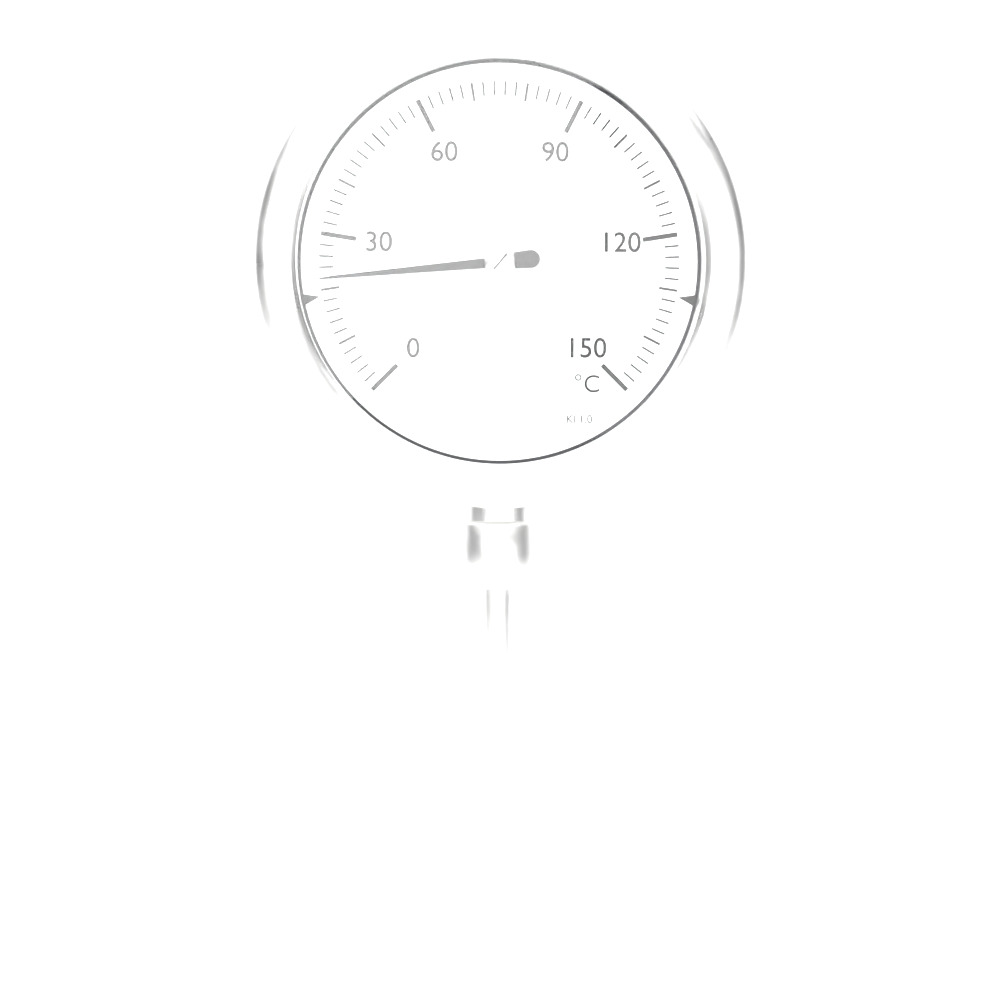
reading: 22 °C
